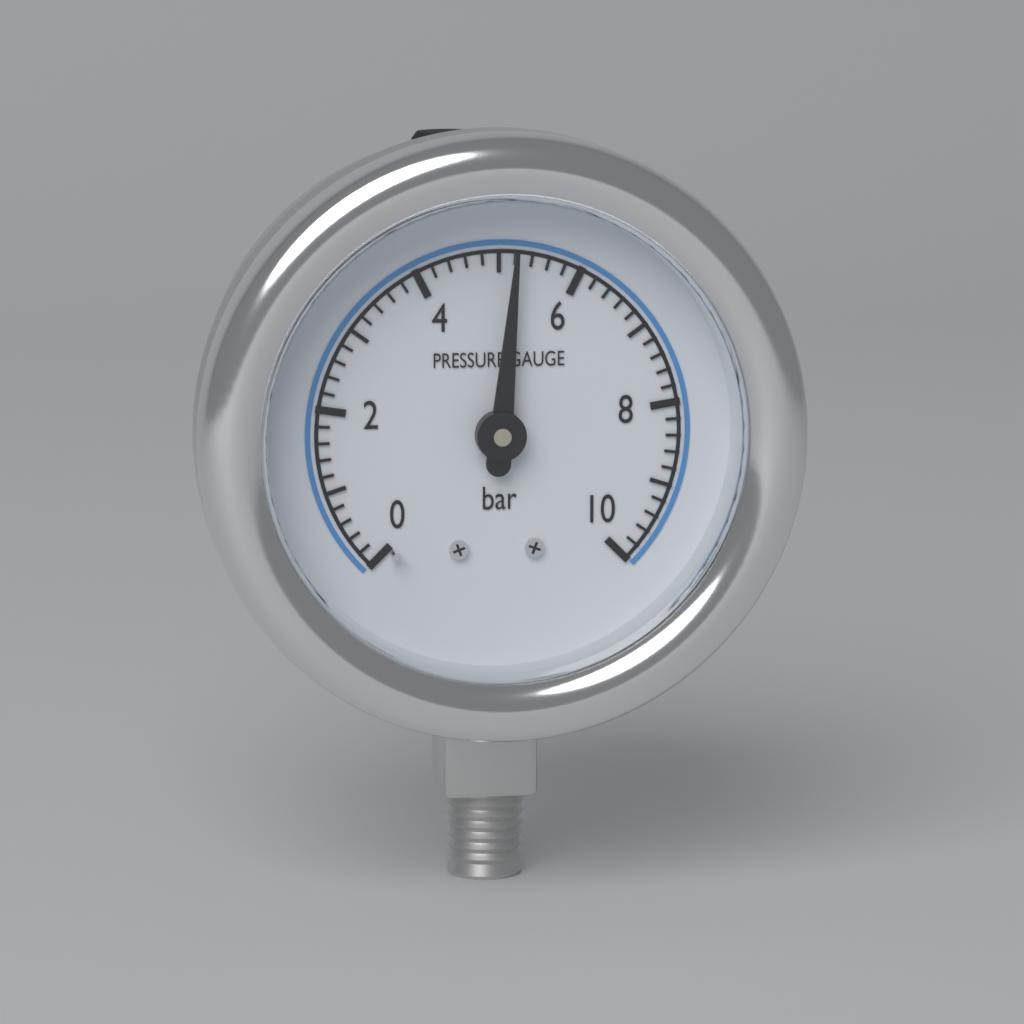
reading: 5.2 bar
